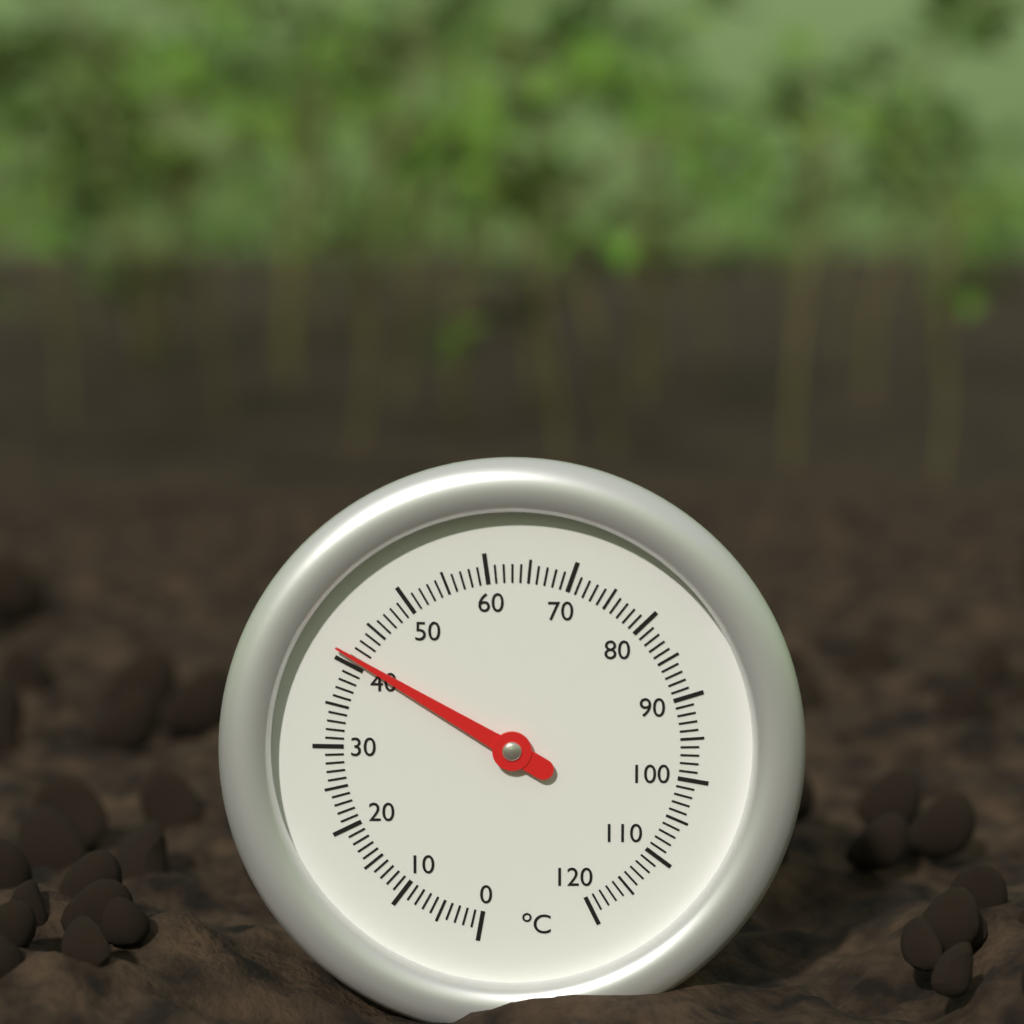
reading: 41 °C
